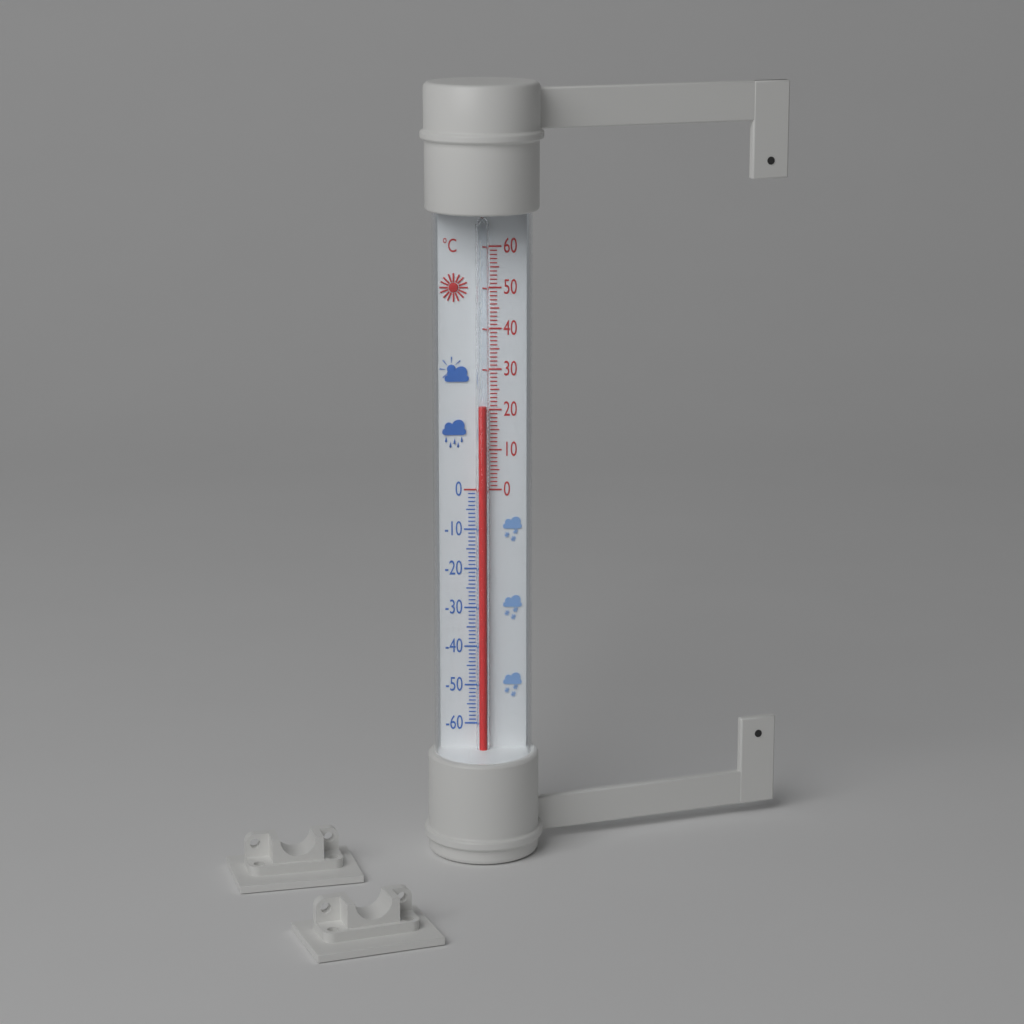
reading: 21 °C
